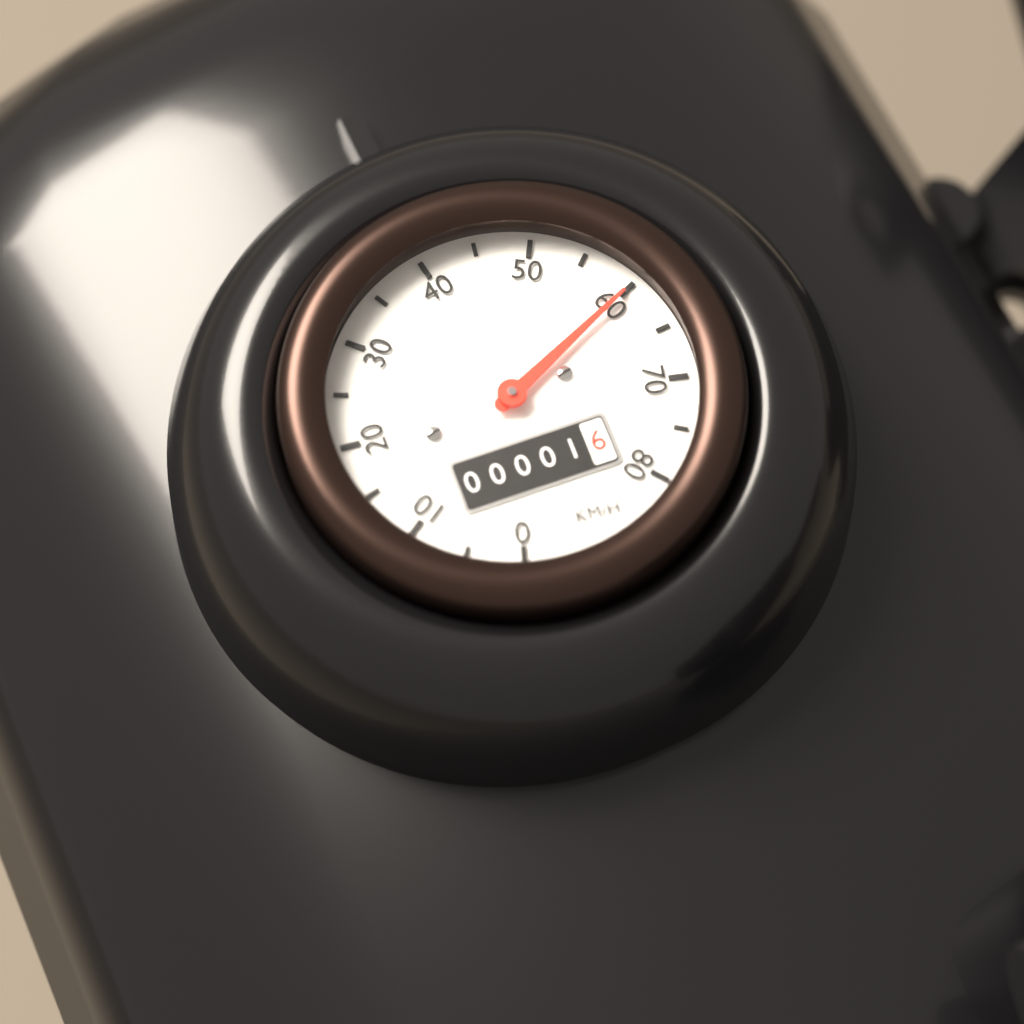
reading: 60 km/h
